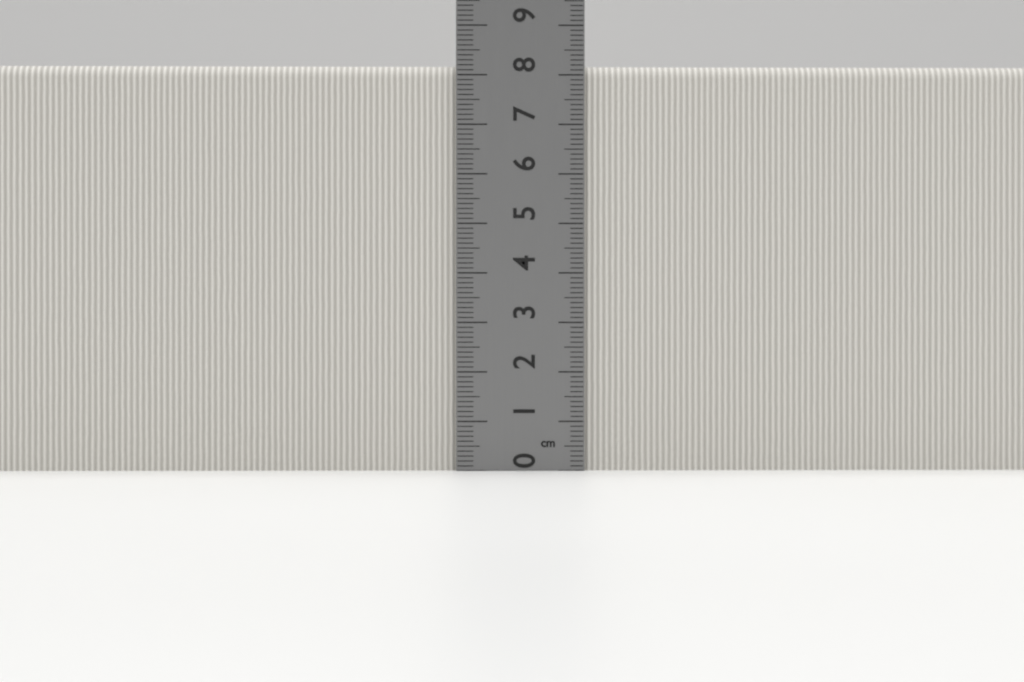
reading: 8.2 cm
